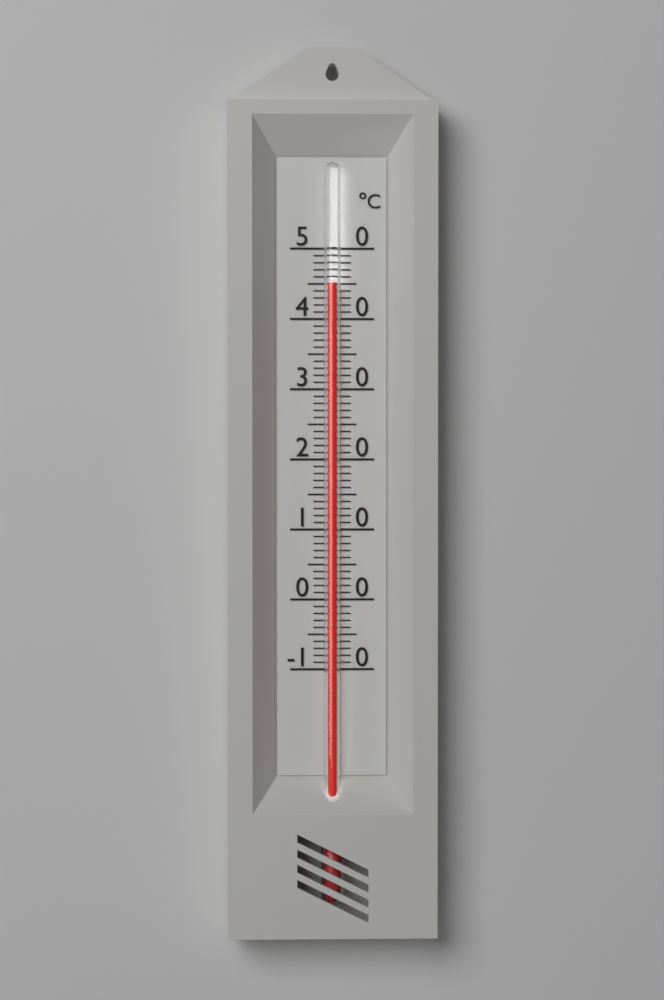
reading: 45 °C
